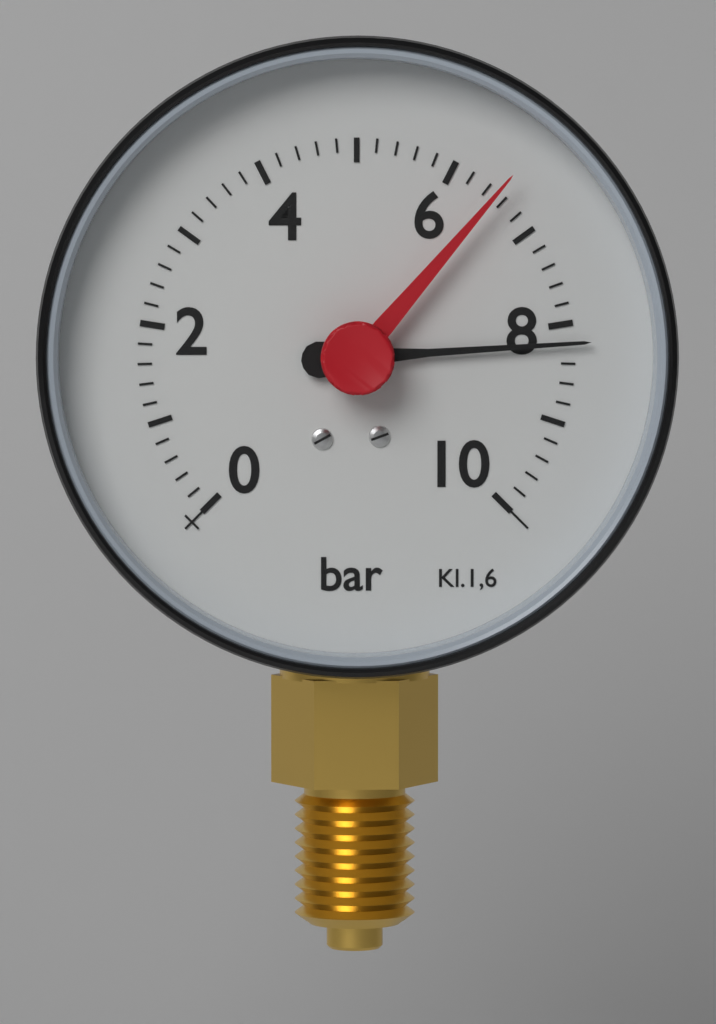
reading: 8.2 bar
